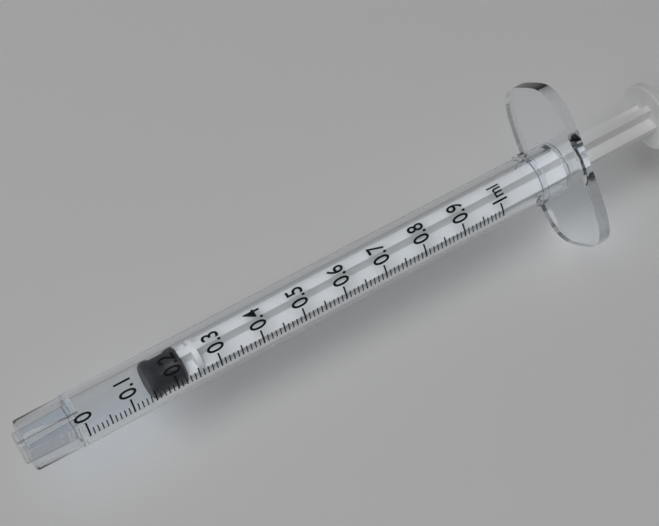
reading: 0.15 ml
